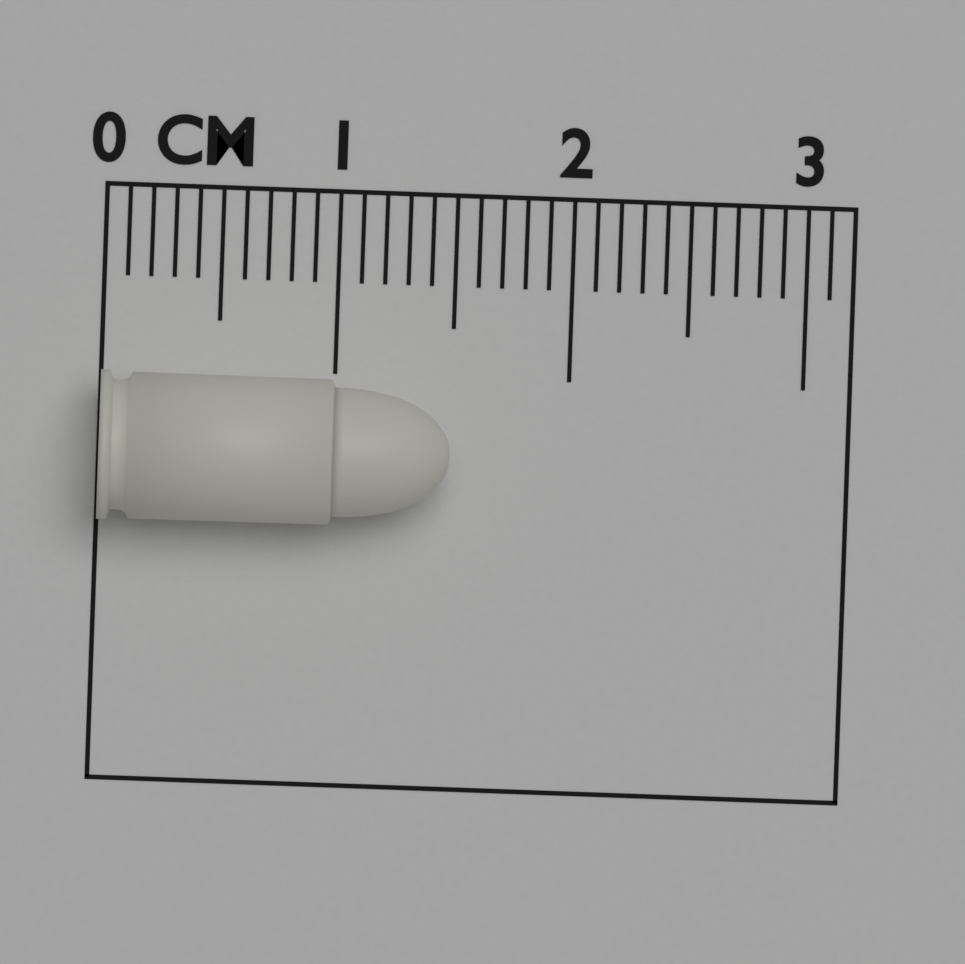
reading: 1.5 cm
